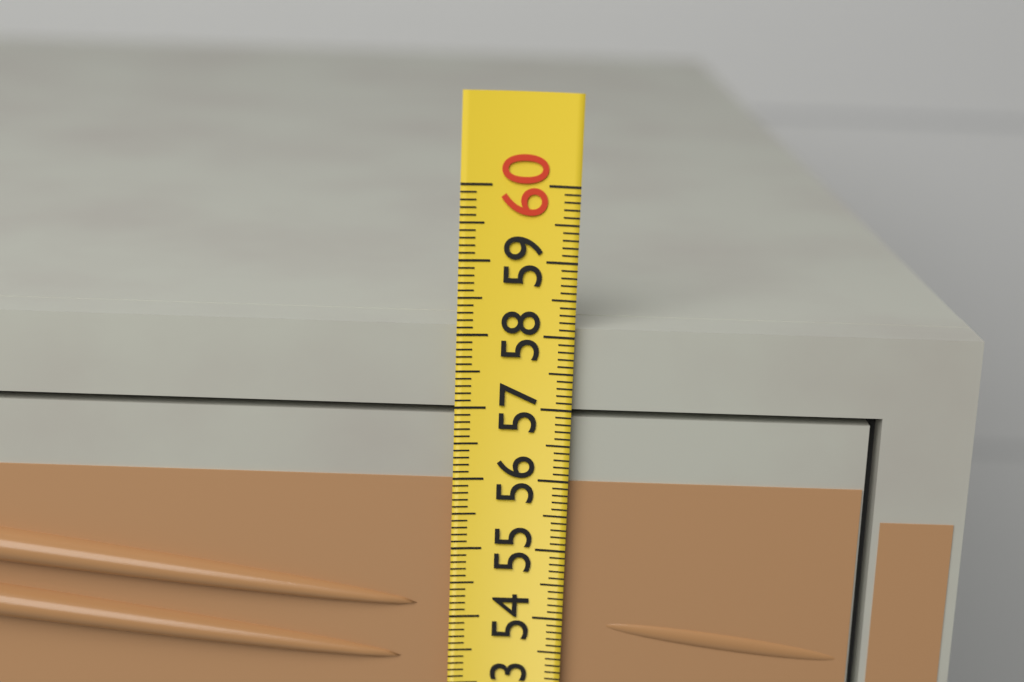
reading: 58.1 (no unit)
